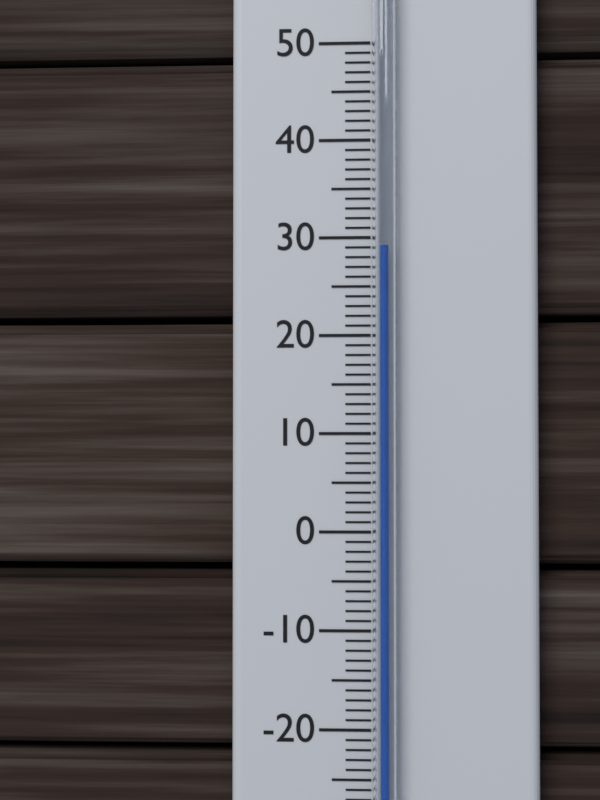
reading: 29 °C
